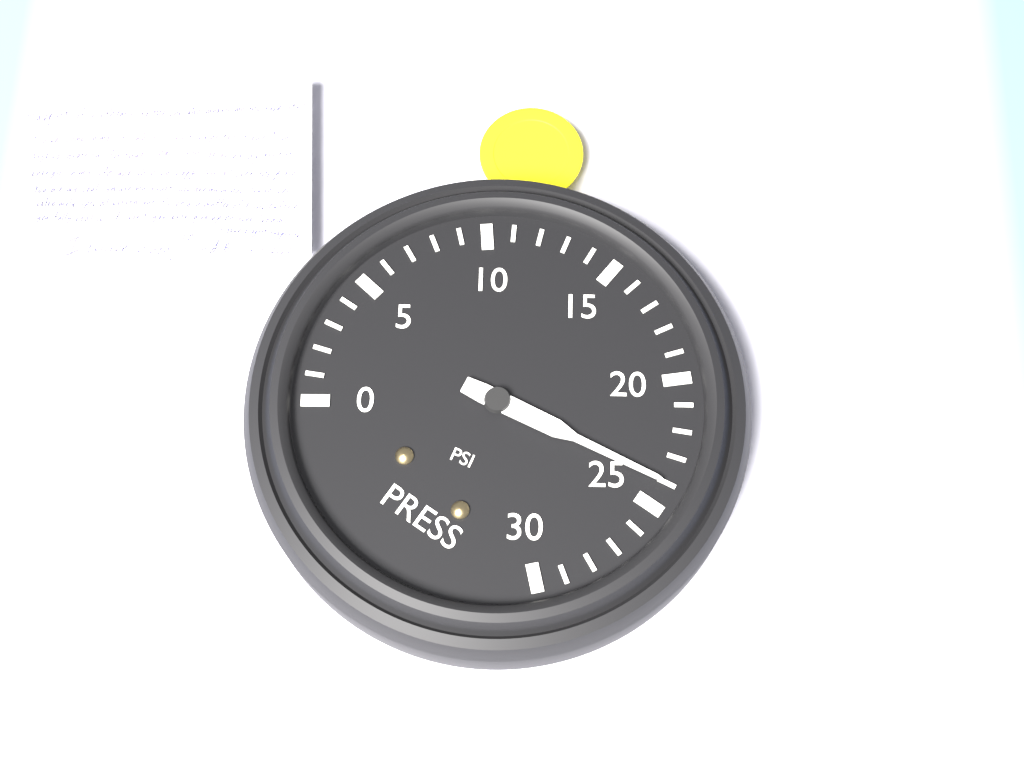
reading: 24 psi
